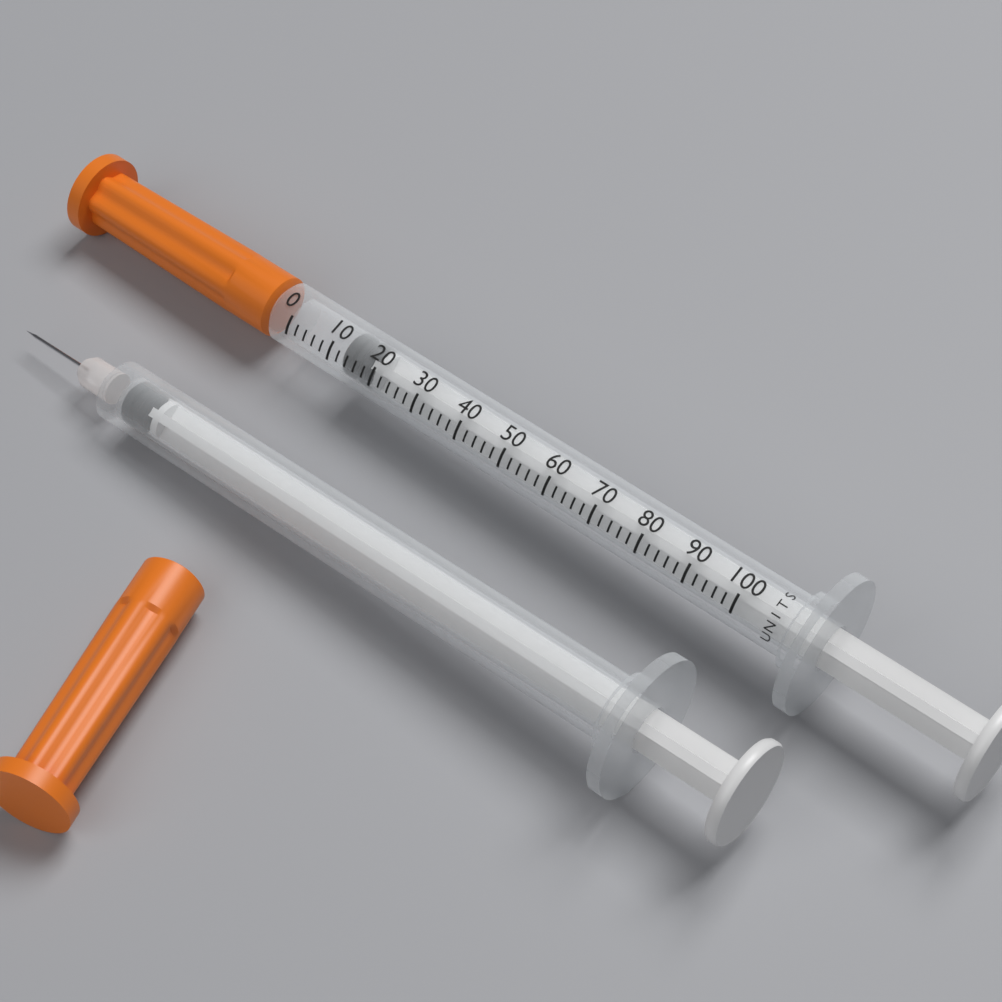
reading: 12 units
